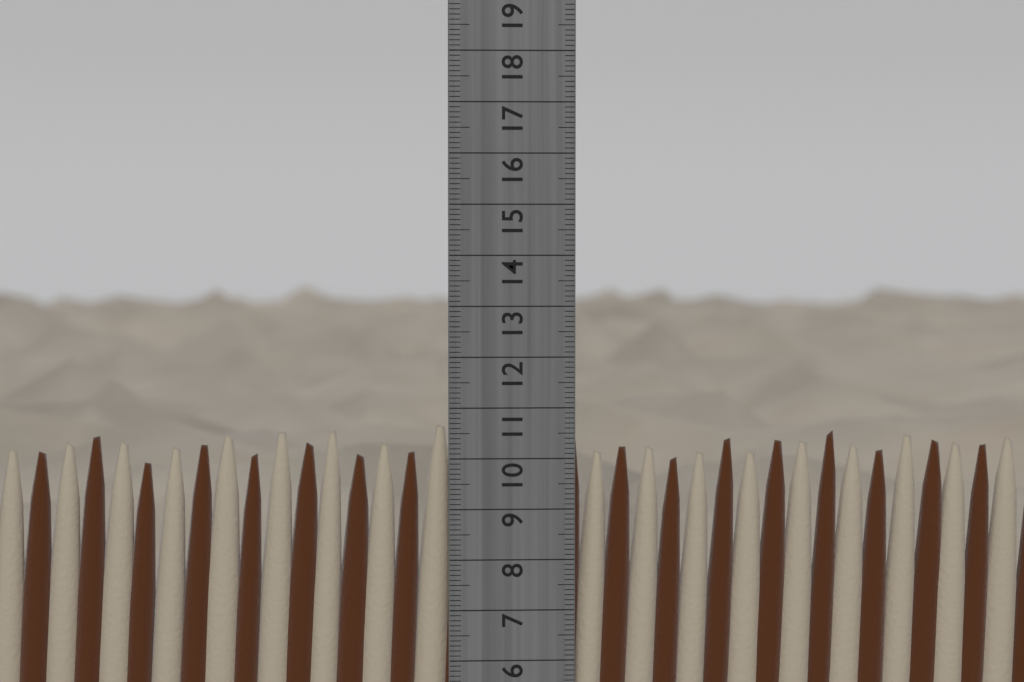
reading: 10.7 cm
